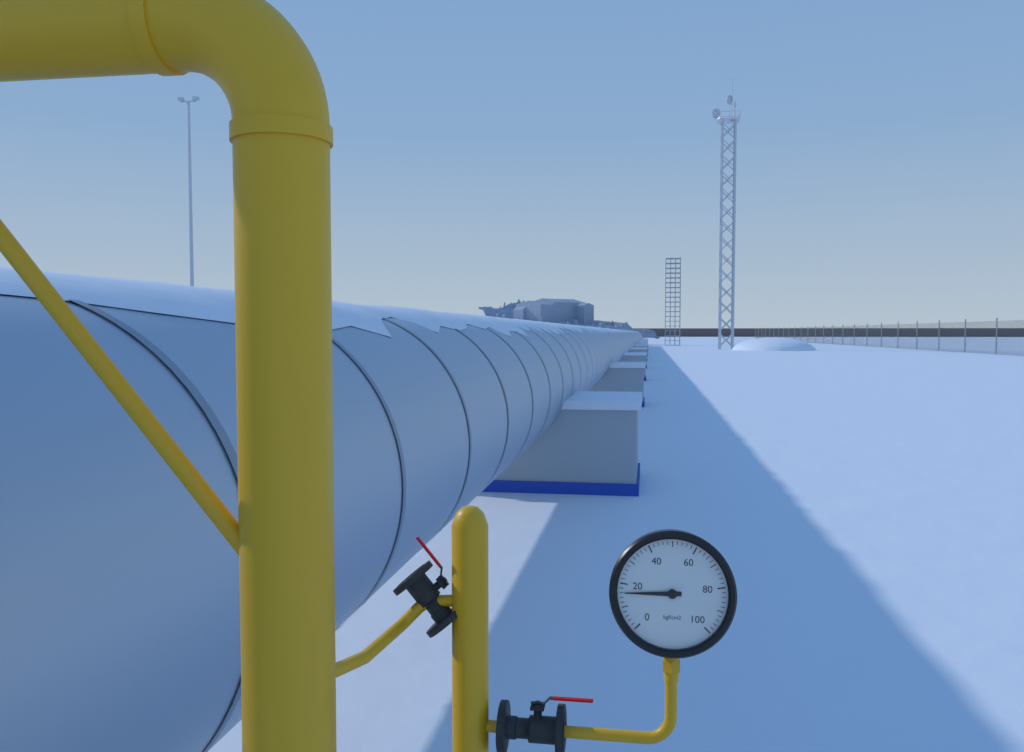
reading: 16 kgf/cm2
